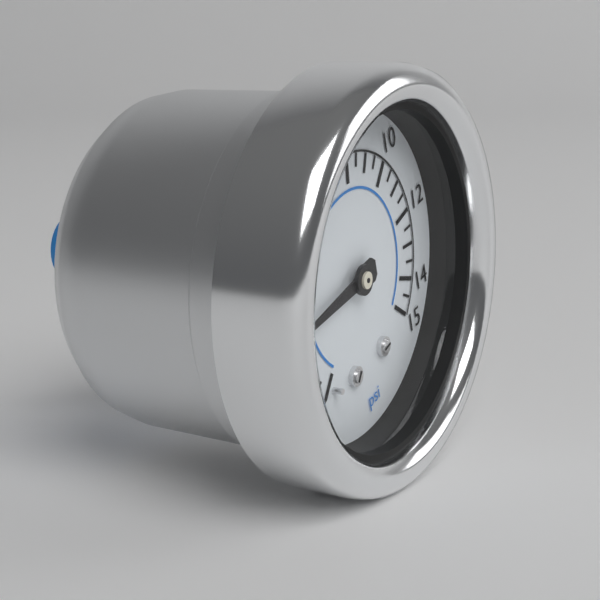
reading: 2.5 psi
